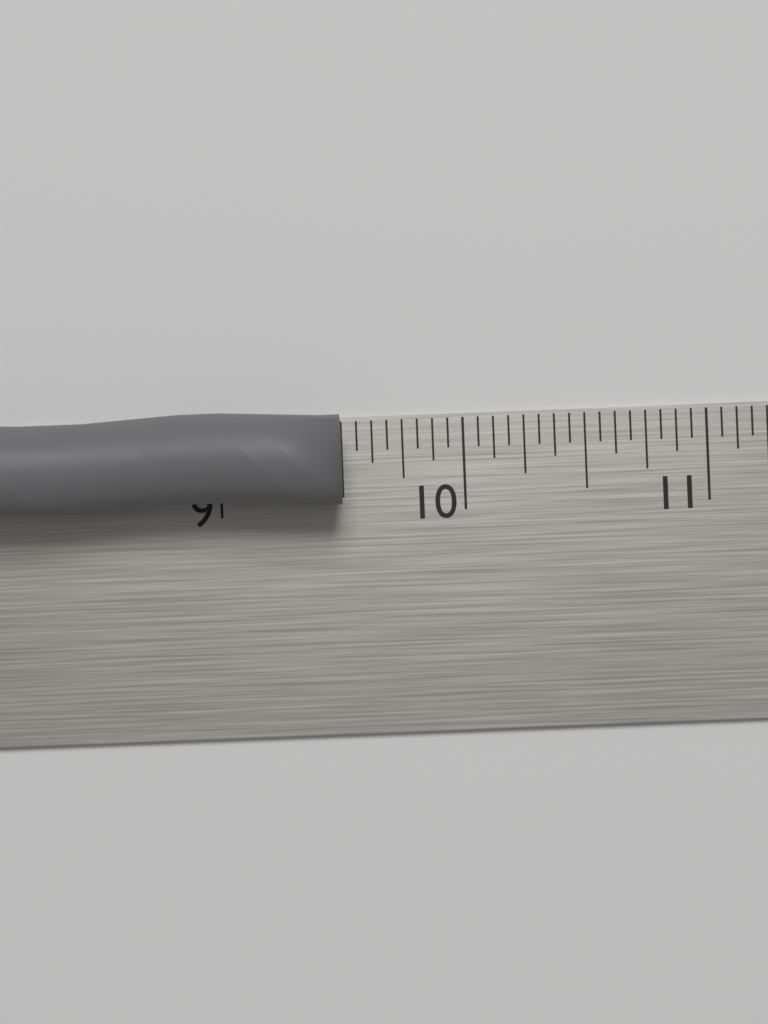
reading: 9.5000 in
